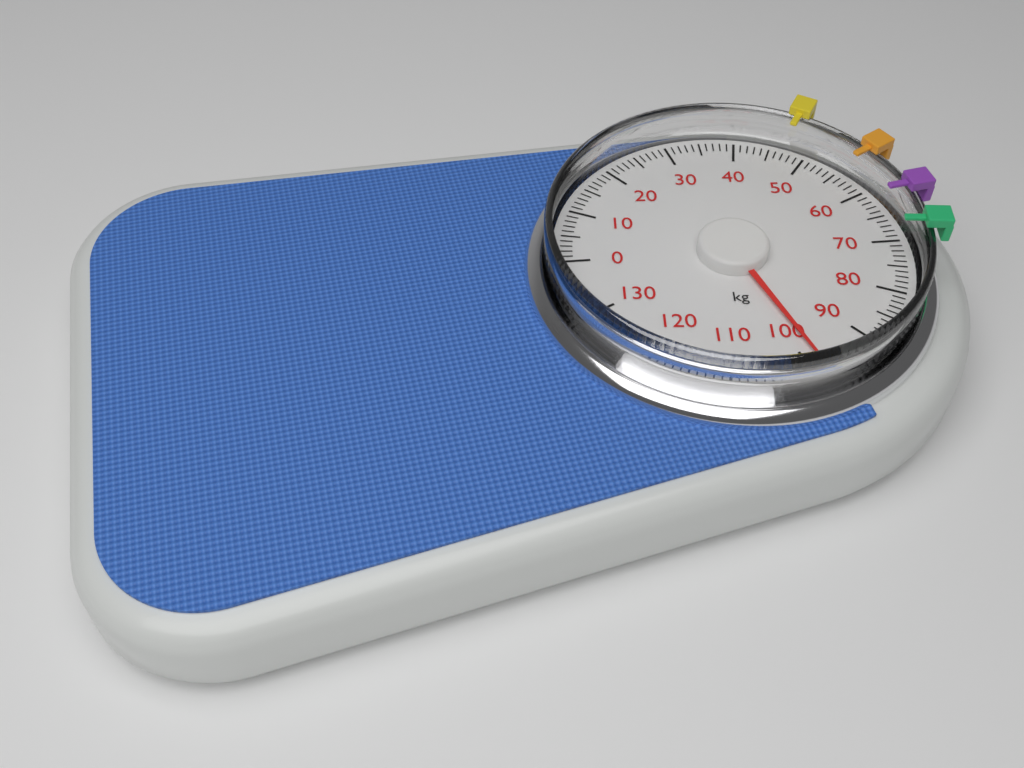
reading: 98 kg
